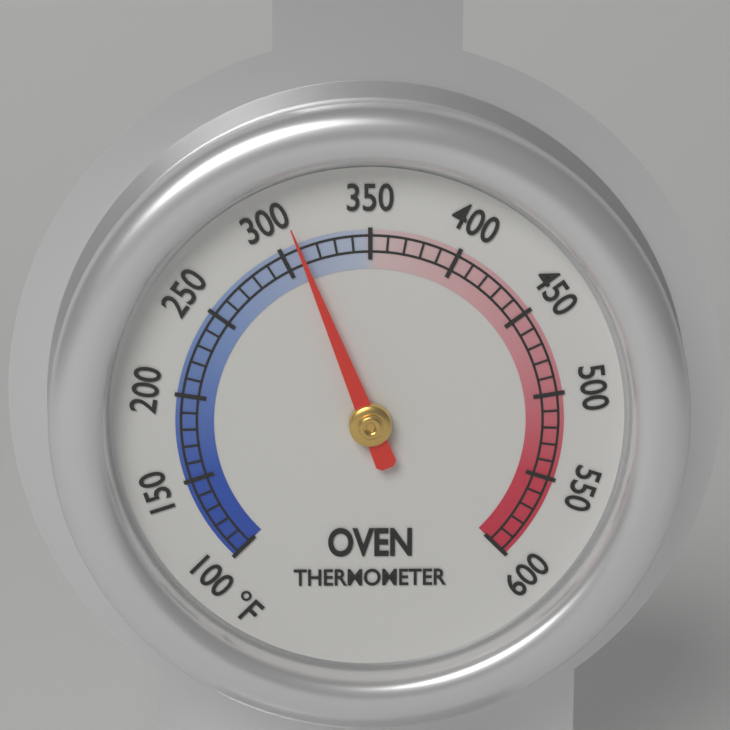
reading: 310 °F
